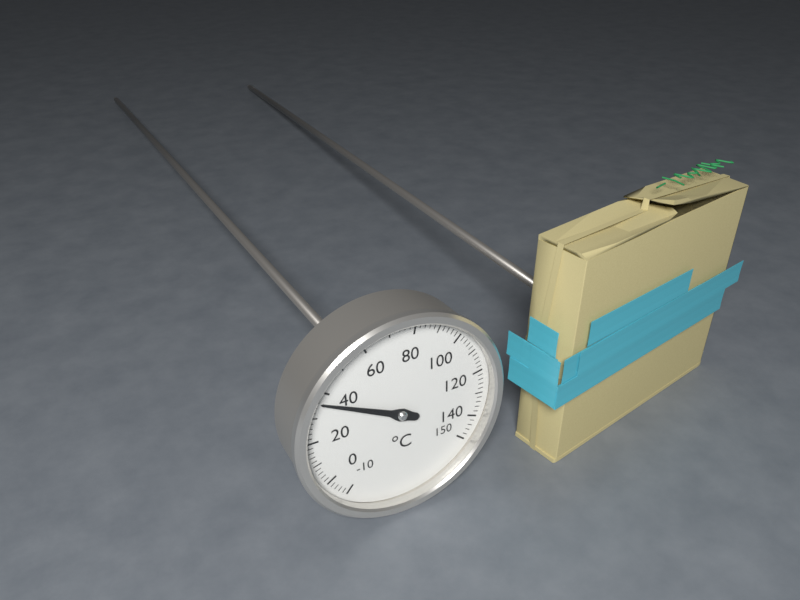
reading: 36 °C
